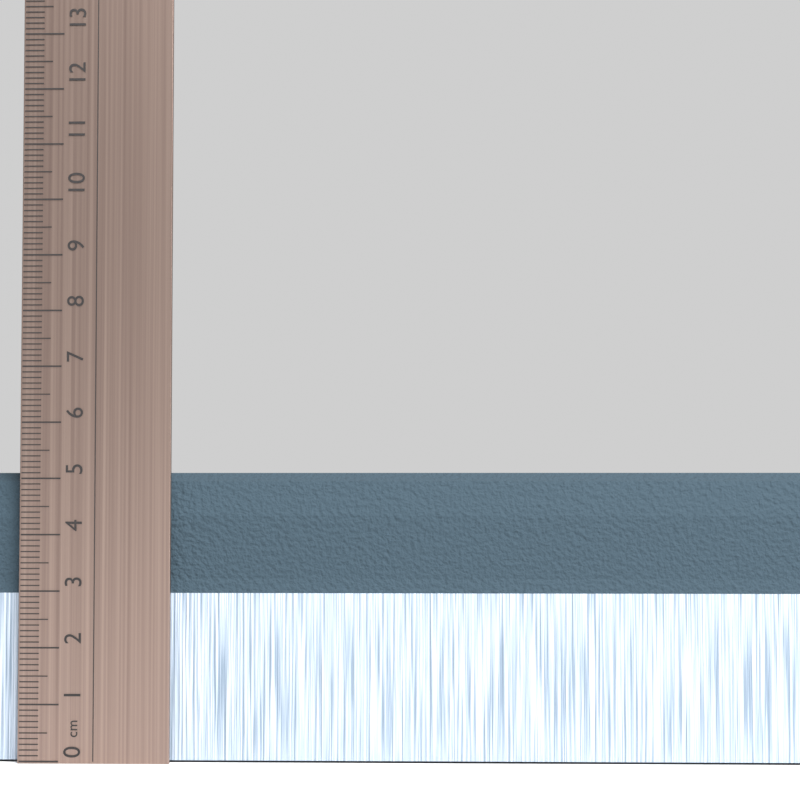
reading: 5.1 cm
